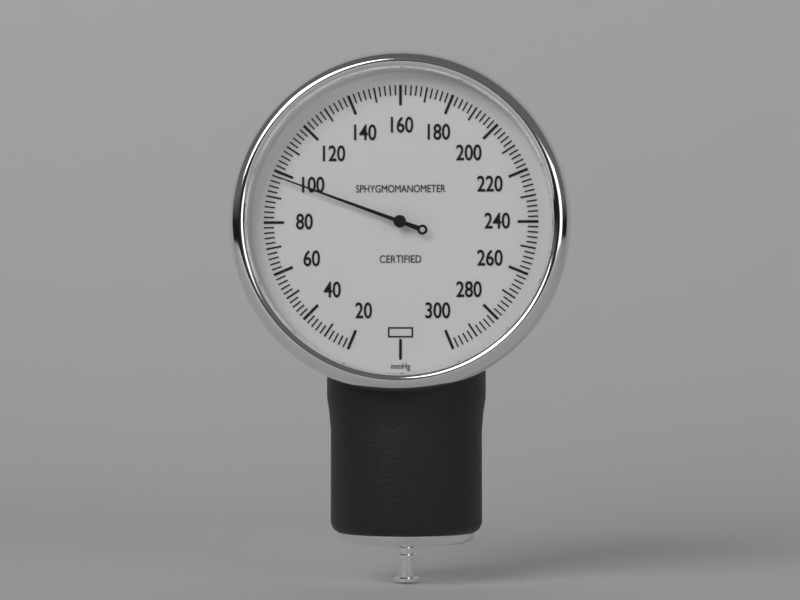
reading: 98 mmHg
